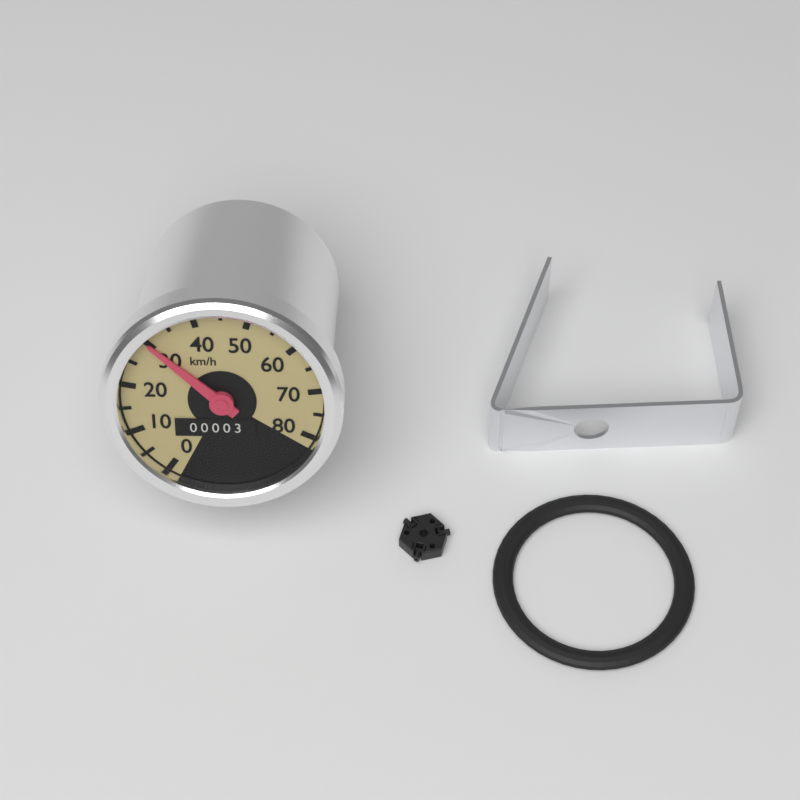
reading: 30 km/h
